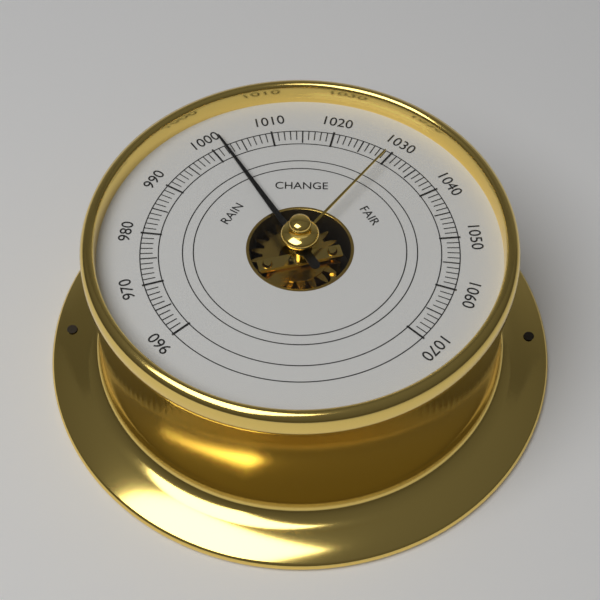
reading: 1002 (no unit)
